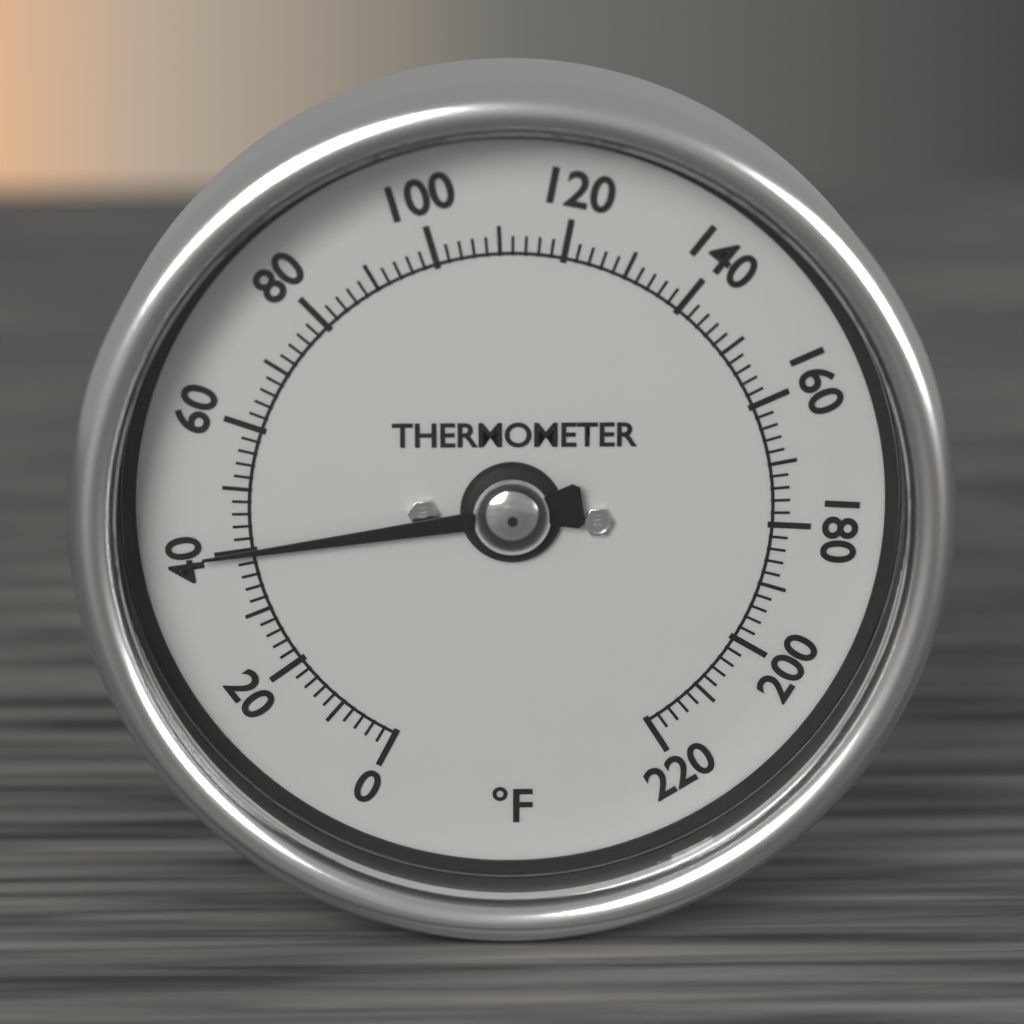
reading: 40 °F
